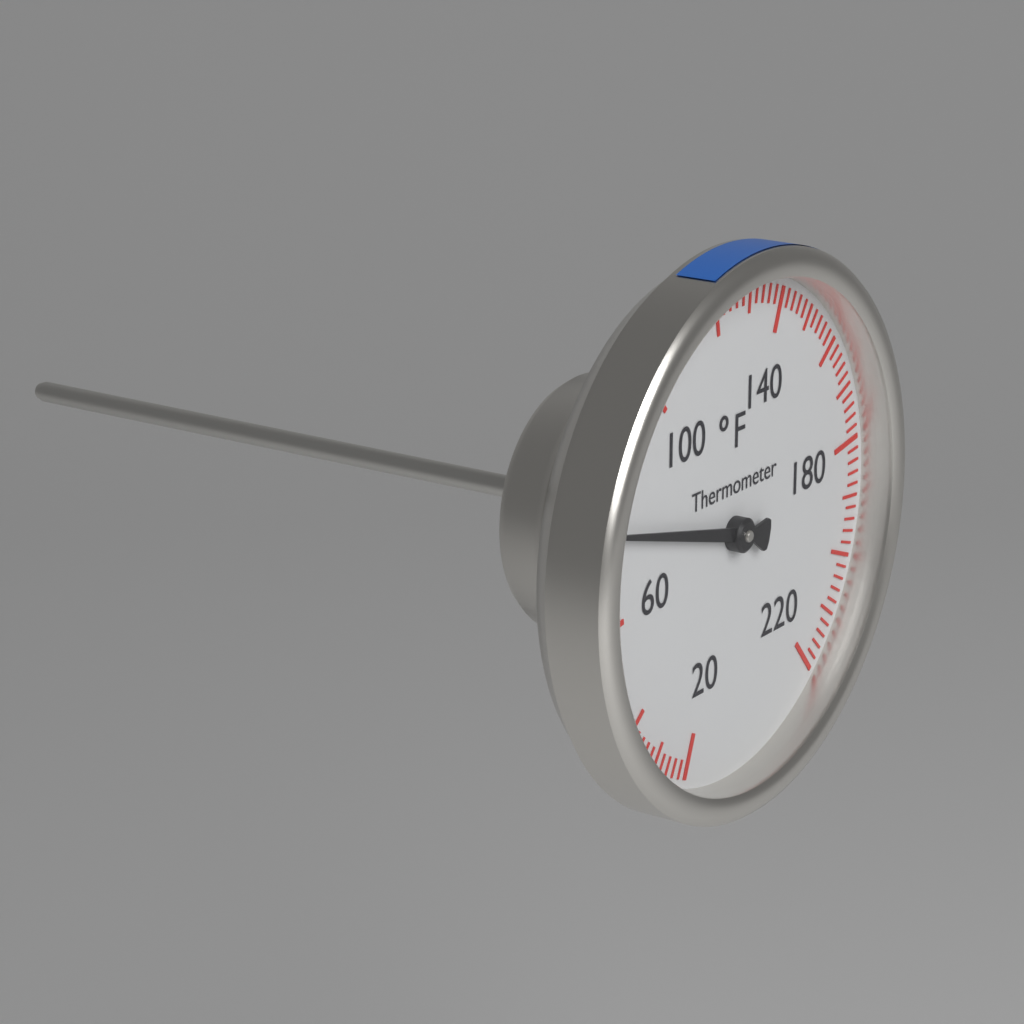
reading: 76 °F
